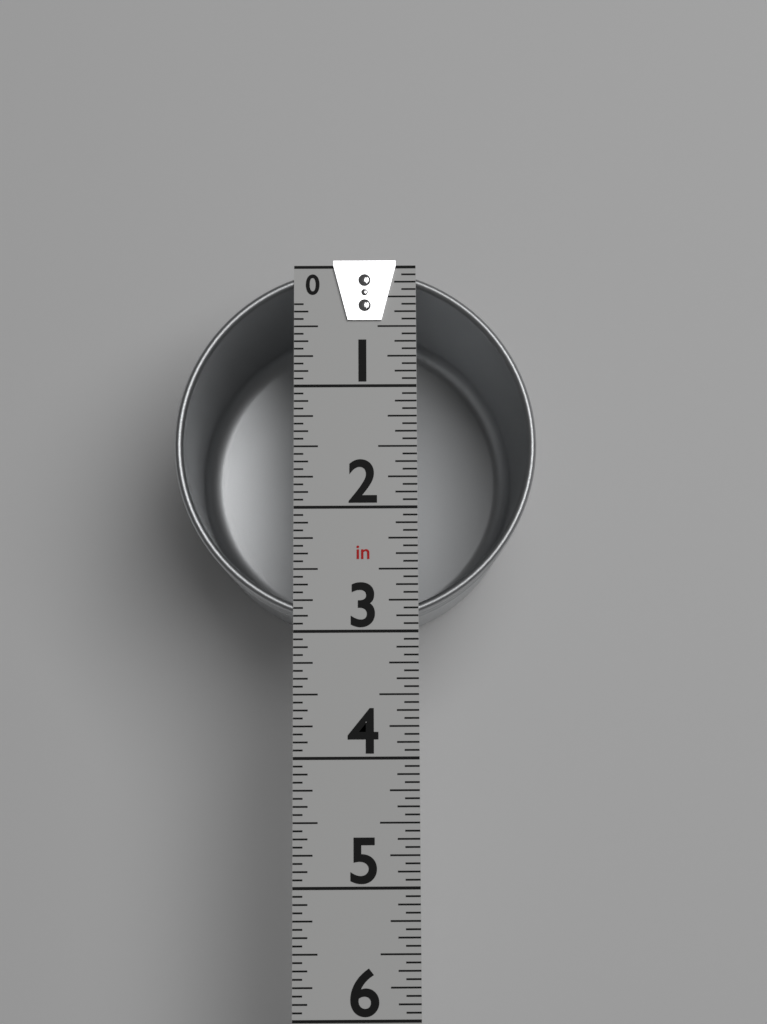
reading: 2.9375 in
